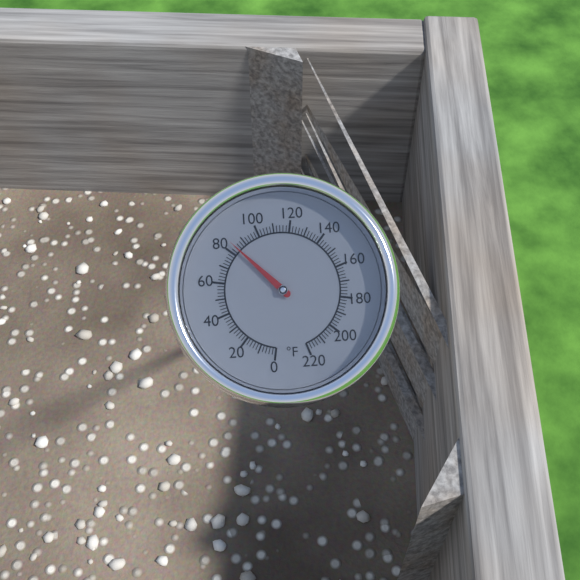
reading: 84 °F
